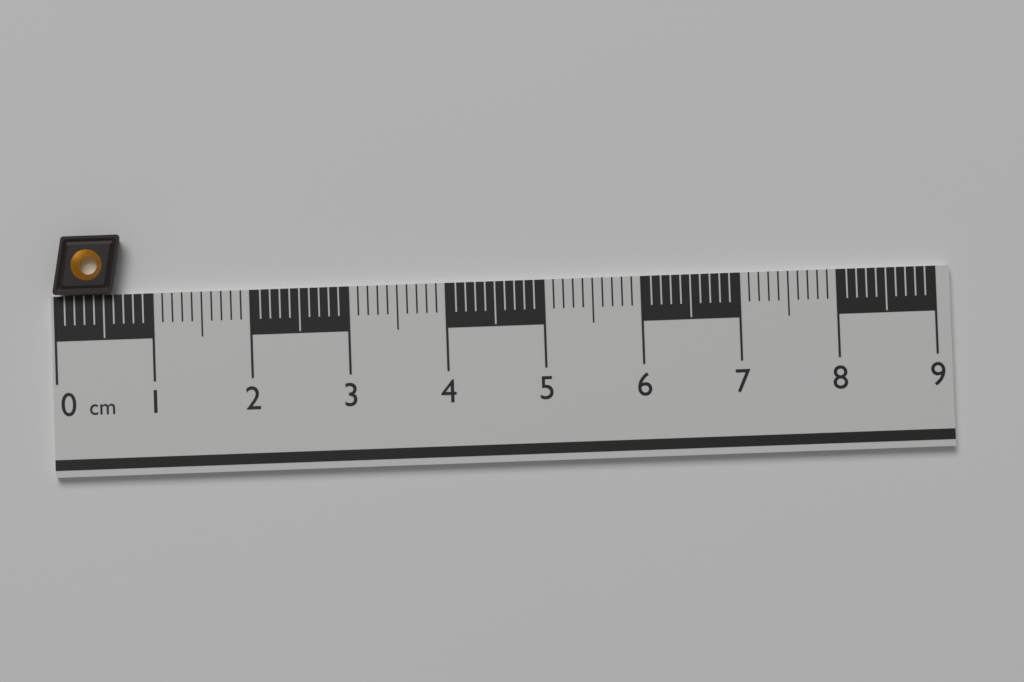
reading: 0.7 cm
